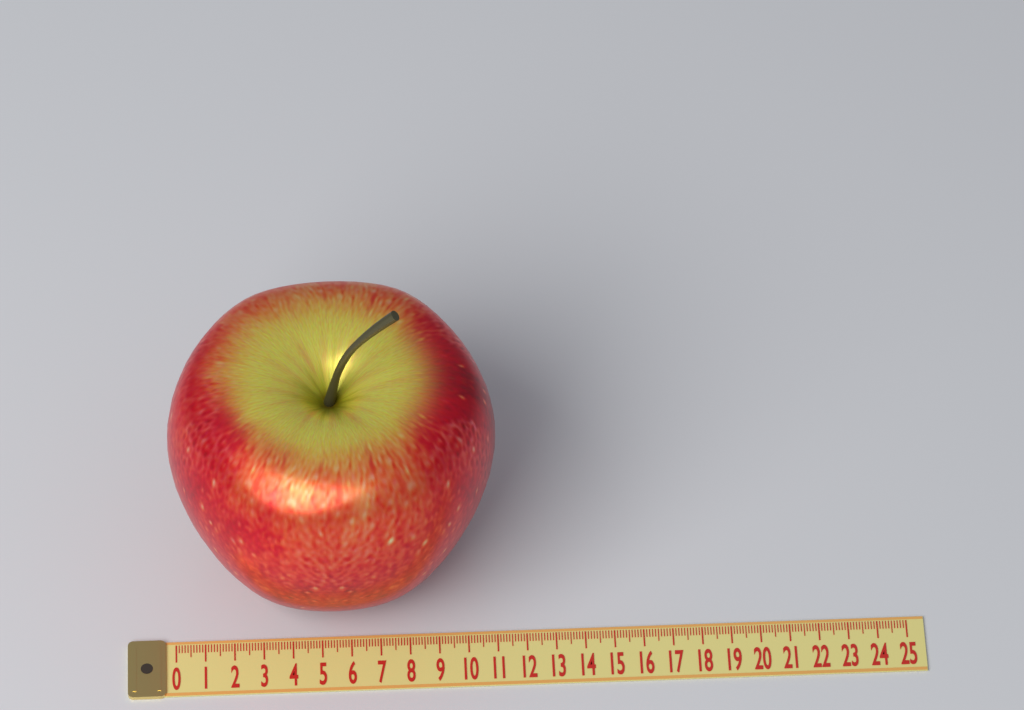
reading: 11.1 (no unit)
